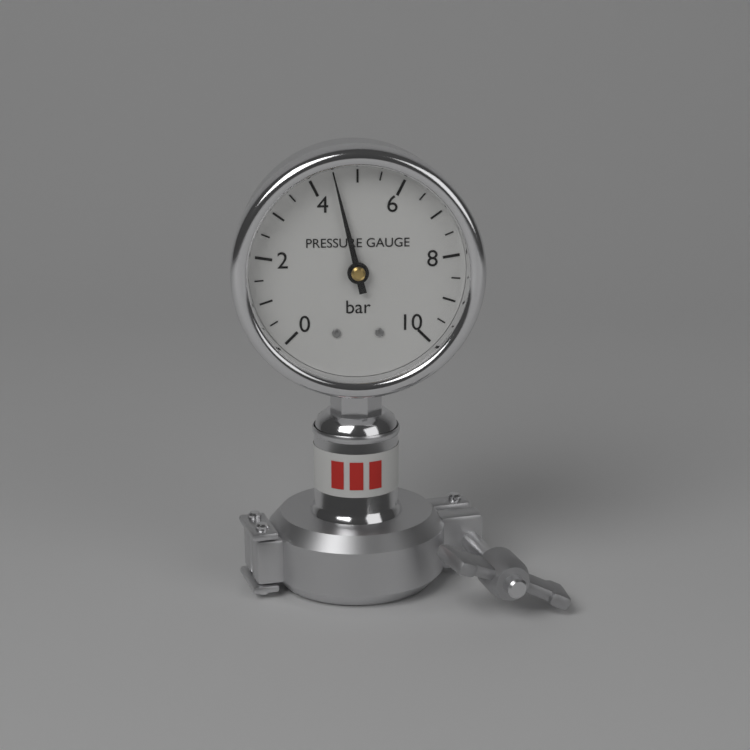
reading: 4.5 bar
